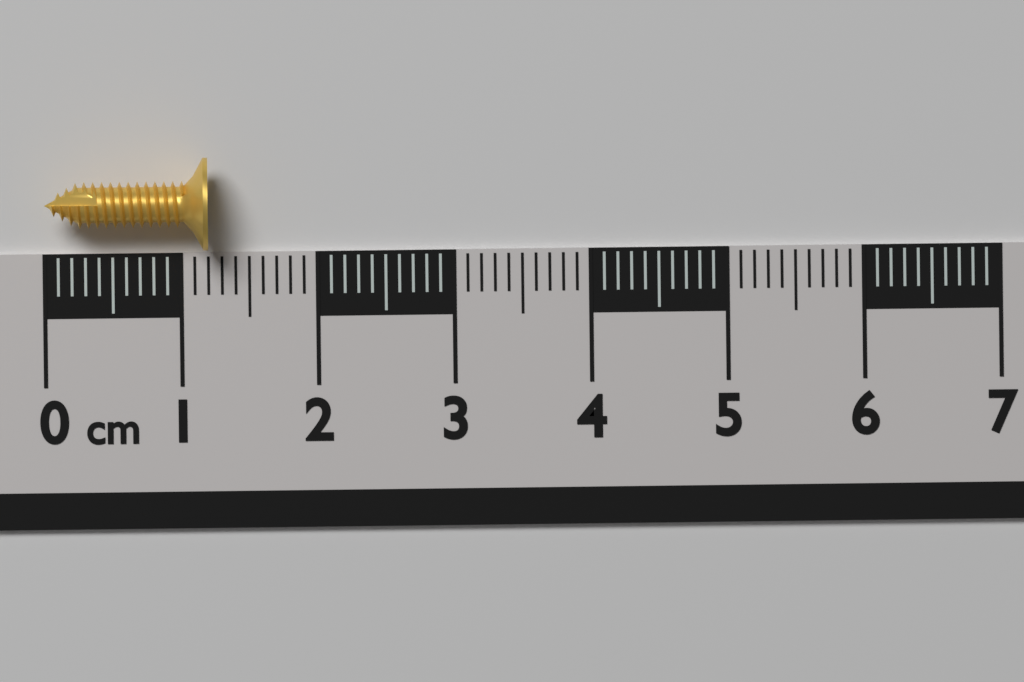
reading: 1.2 cm
